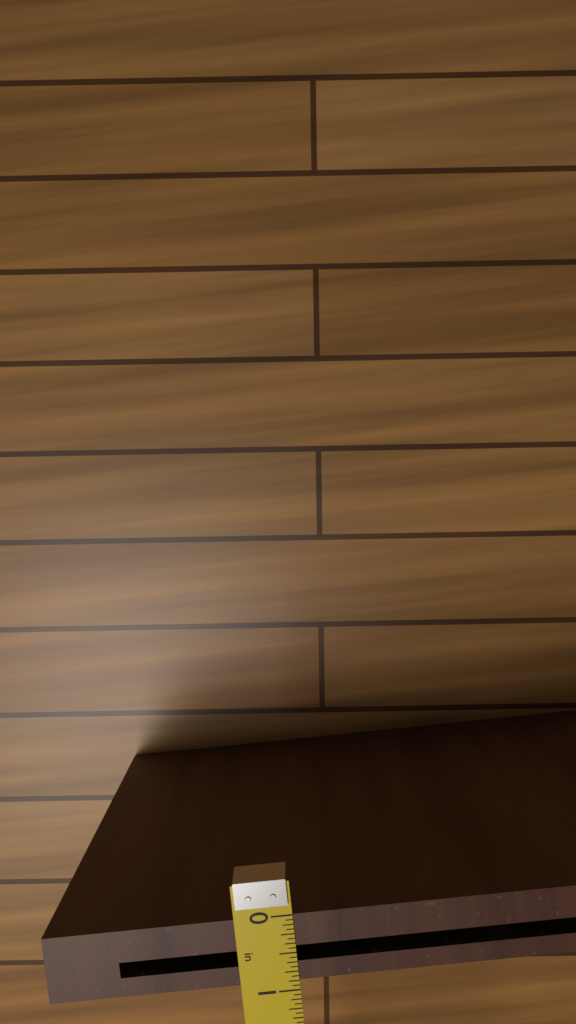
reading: 0.8750 in
